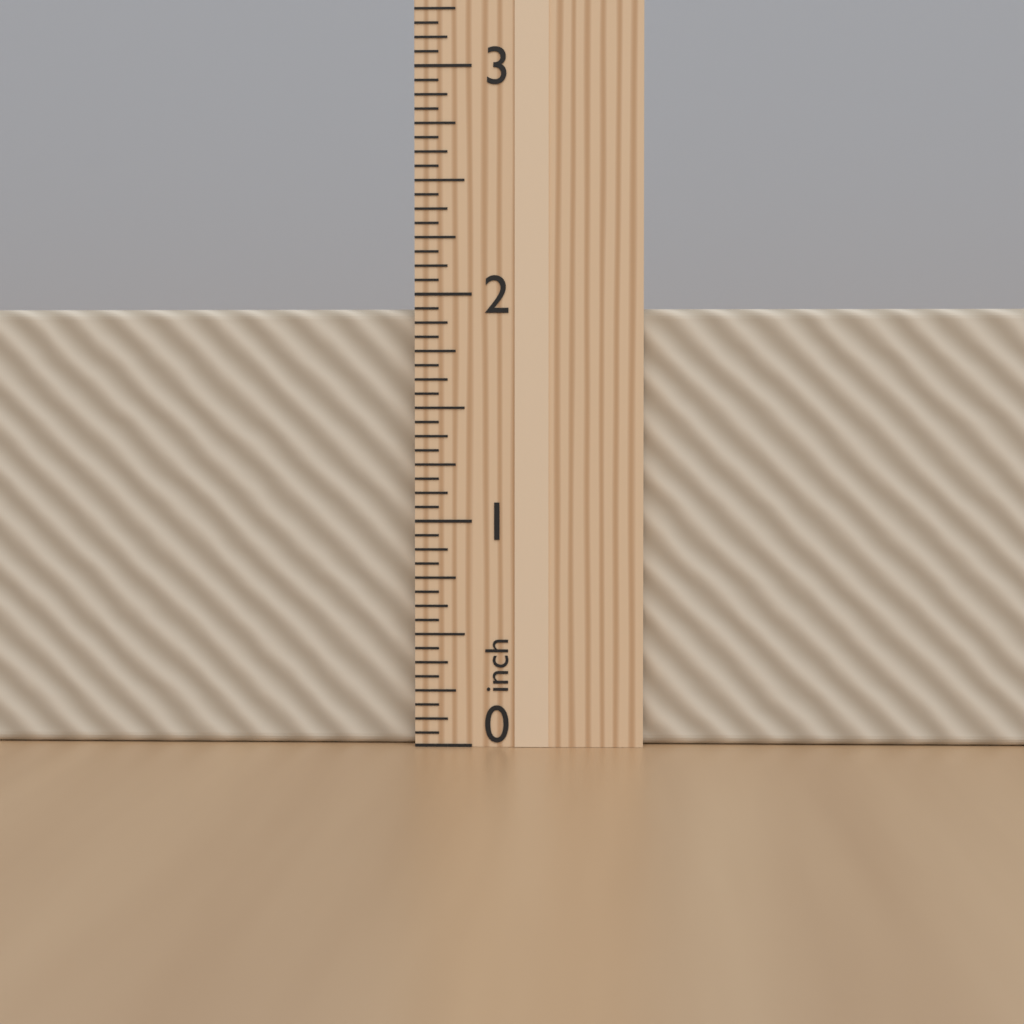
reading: 1.9375 in
